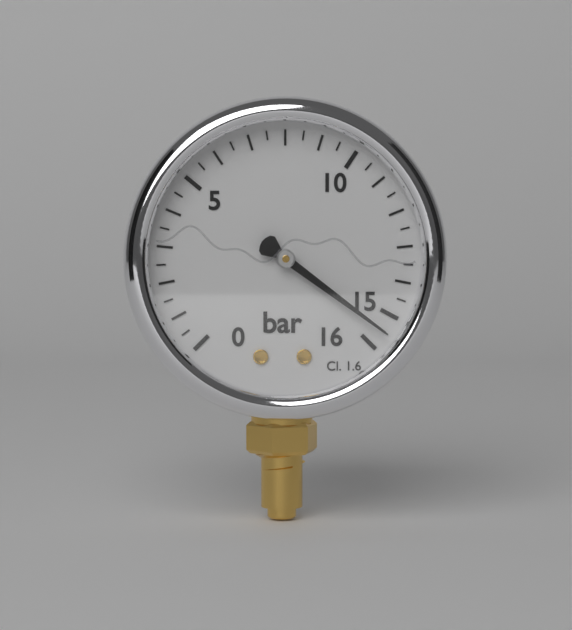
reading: 15.5 bar
